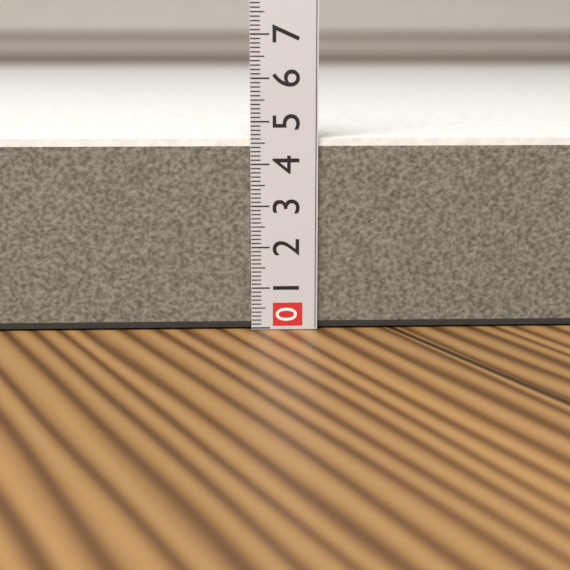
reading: 4.6 (no unit)
